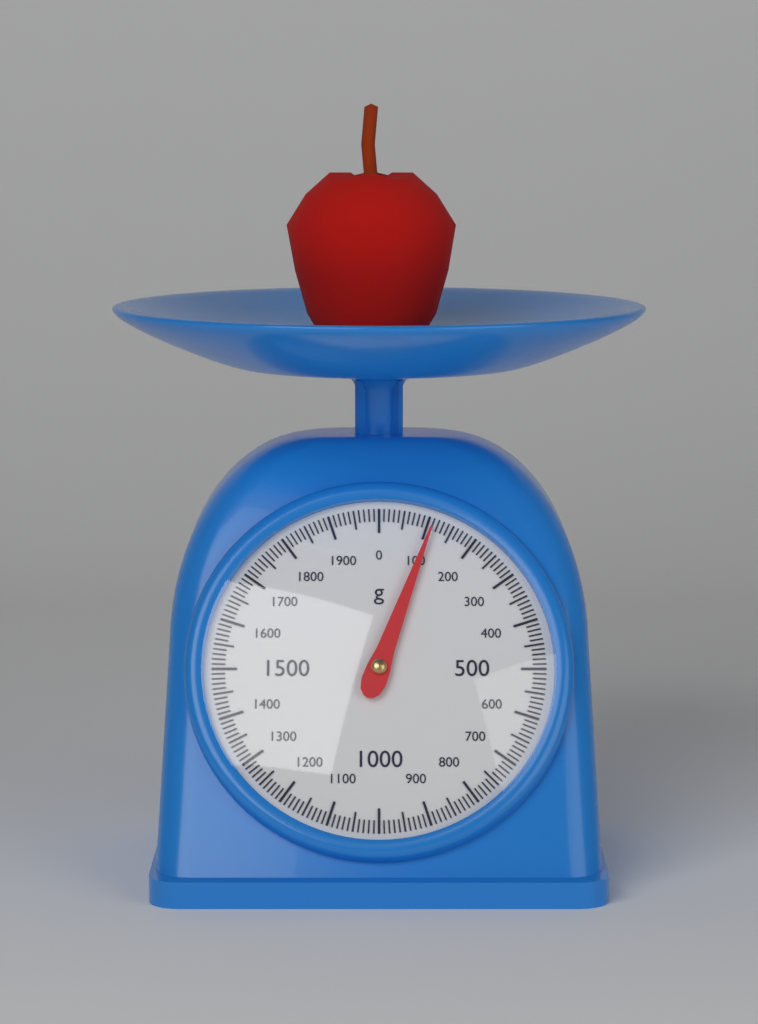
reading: 110 g
